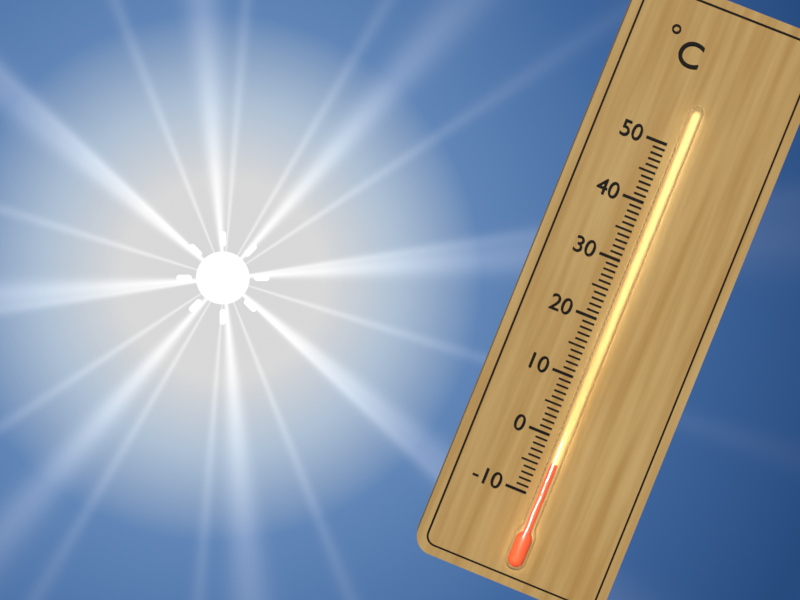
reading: -4 °C
